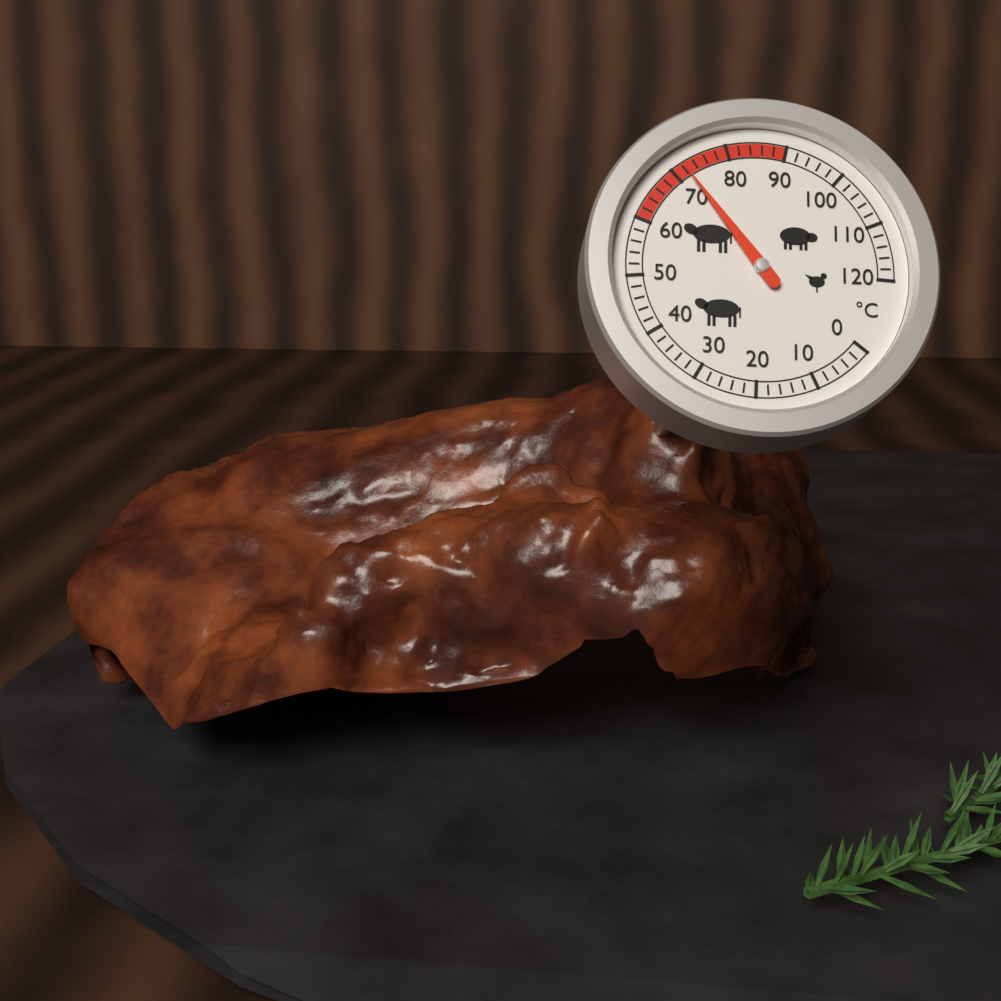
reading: 72 °C
